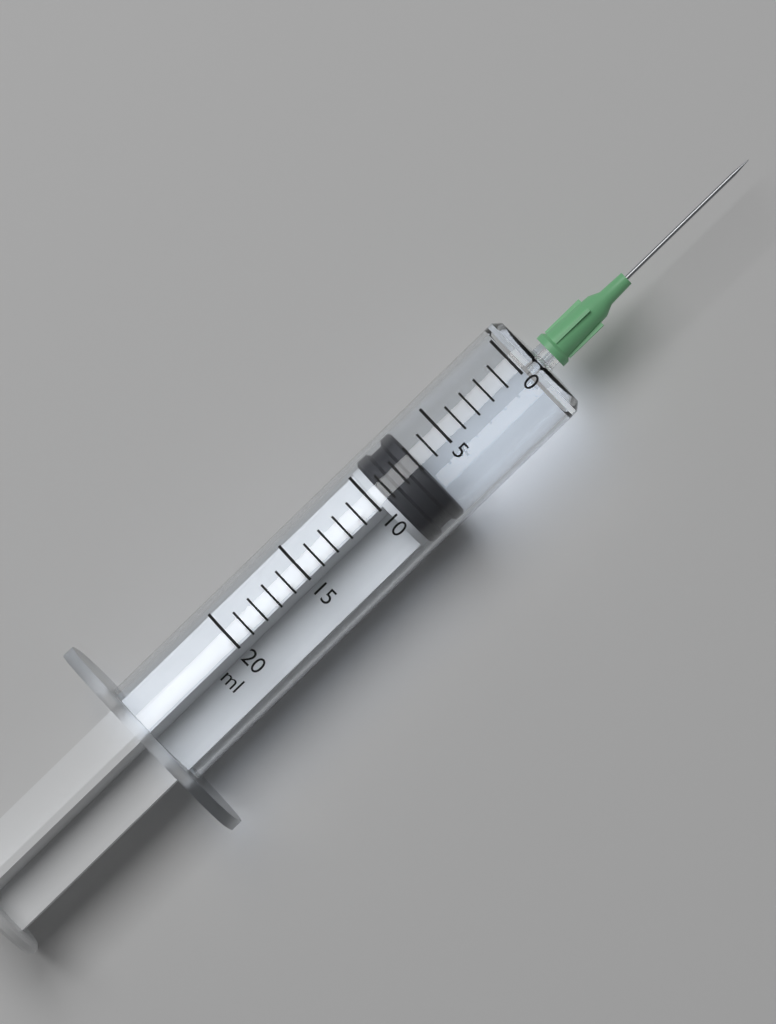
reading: 7 ml
